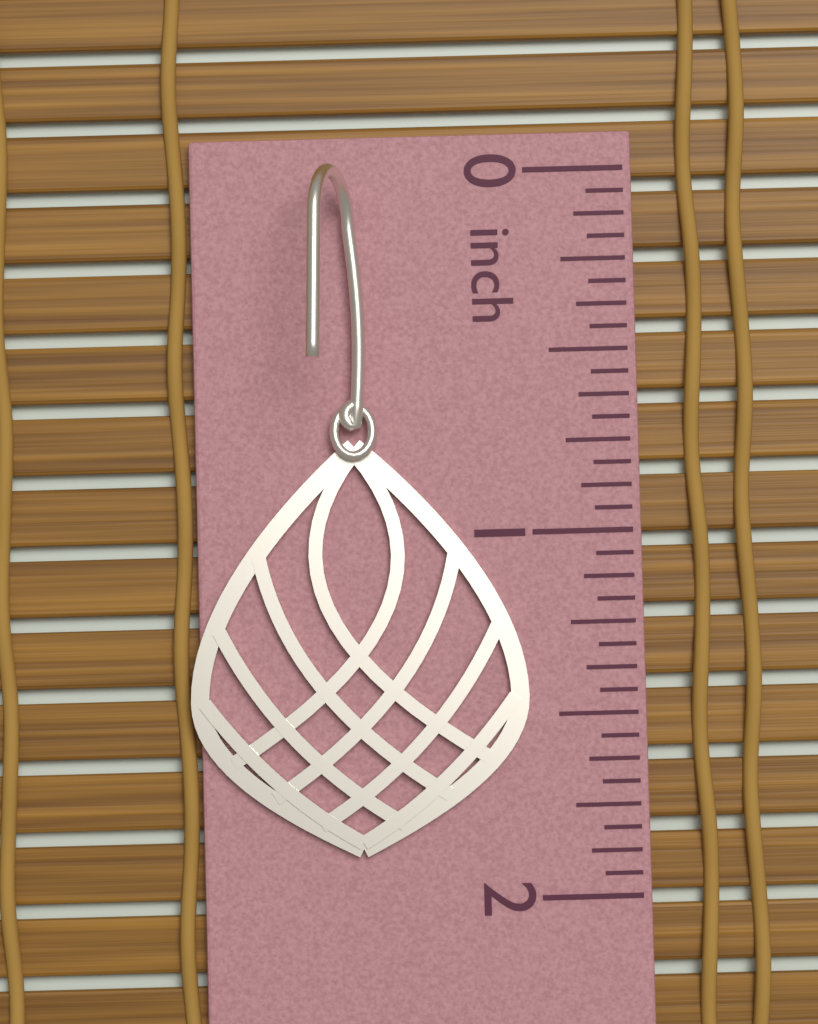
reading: 1.8750 inch
